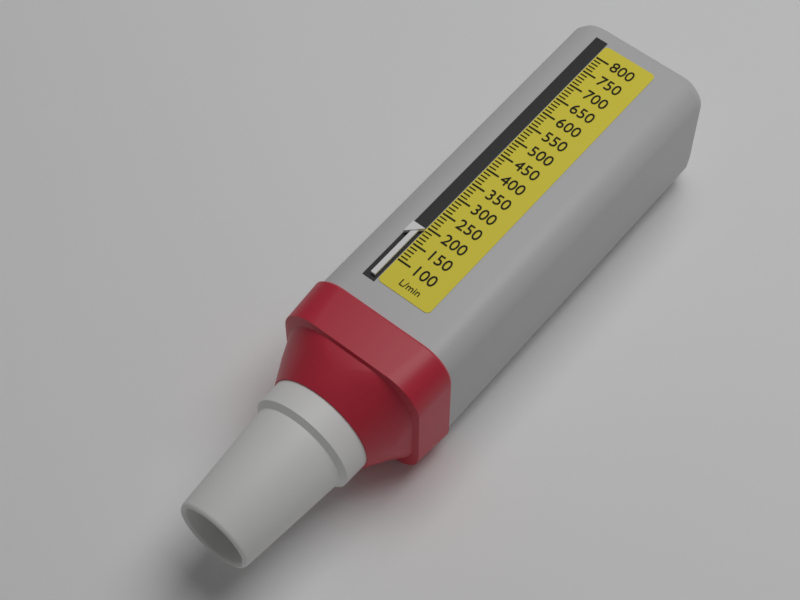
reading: 190 L/min
